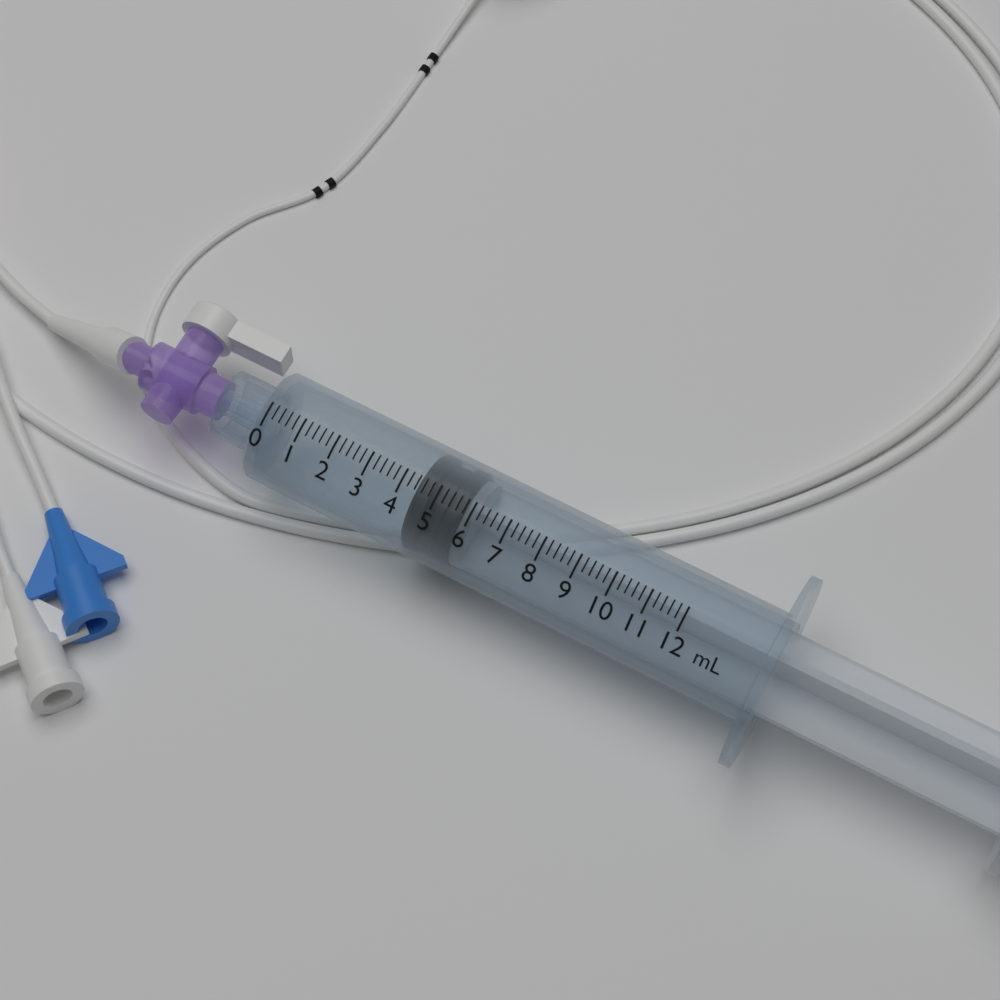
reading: 4.4 mL
